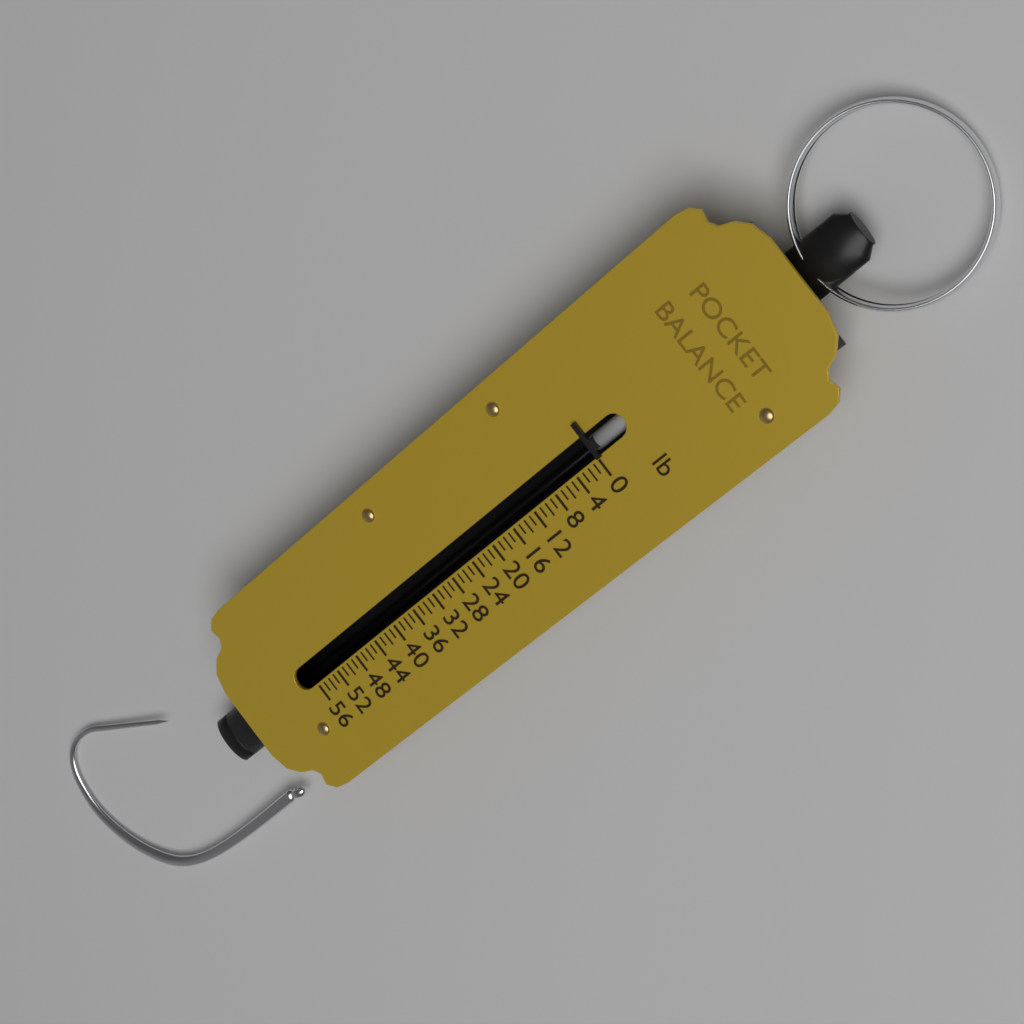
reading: 0 lb
